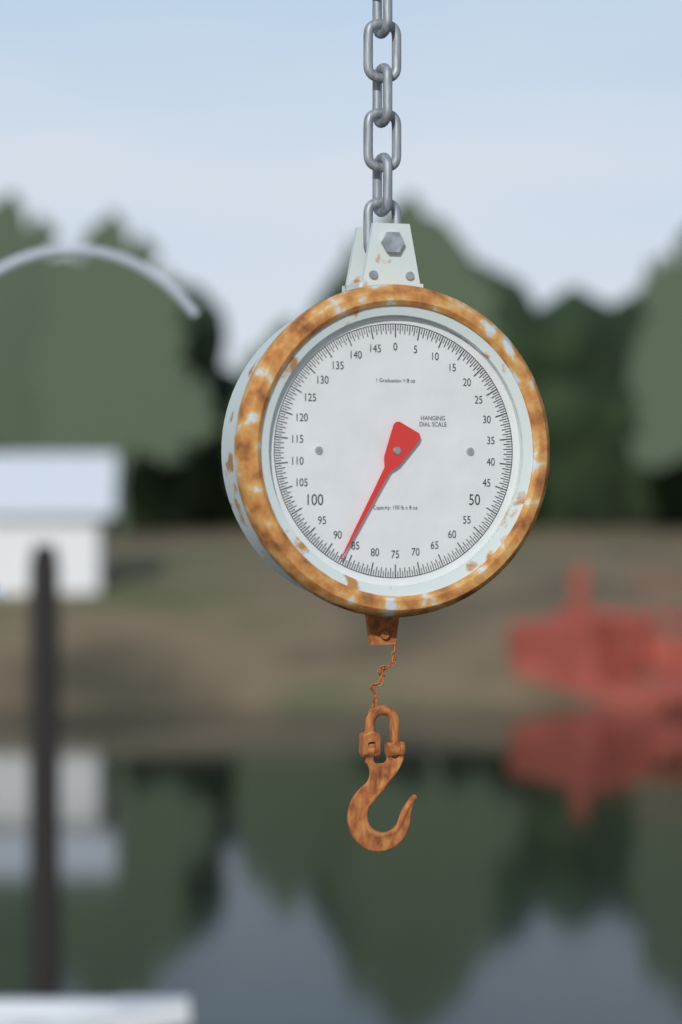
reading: 87.0 lb
